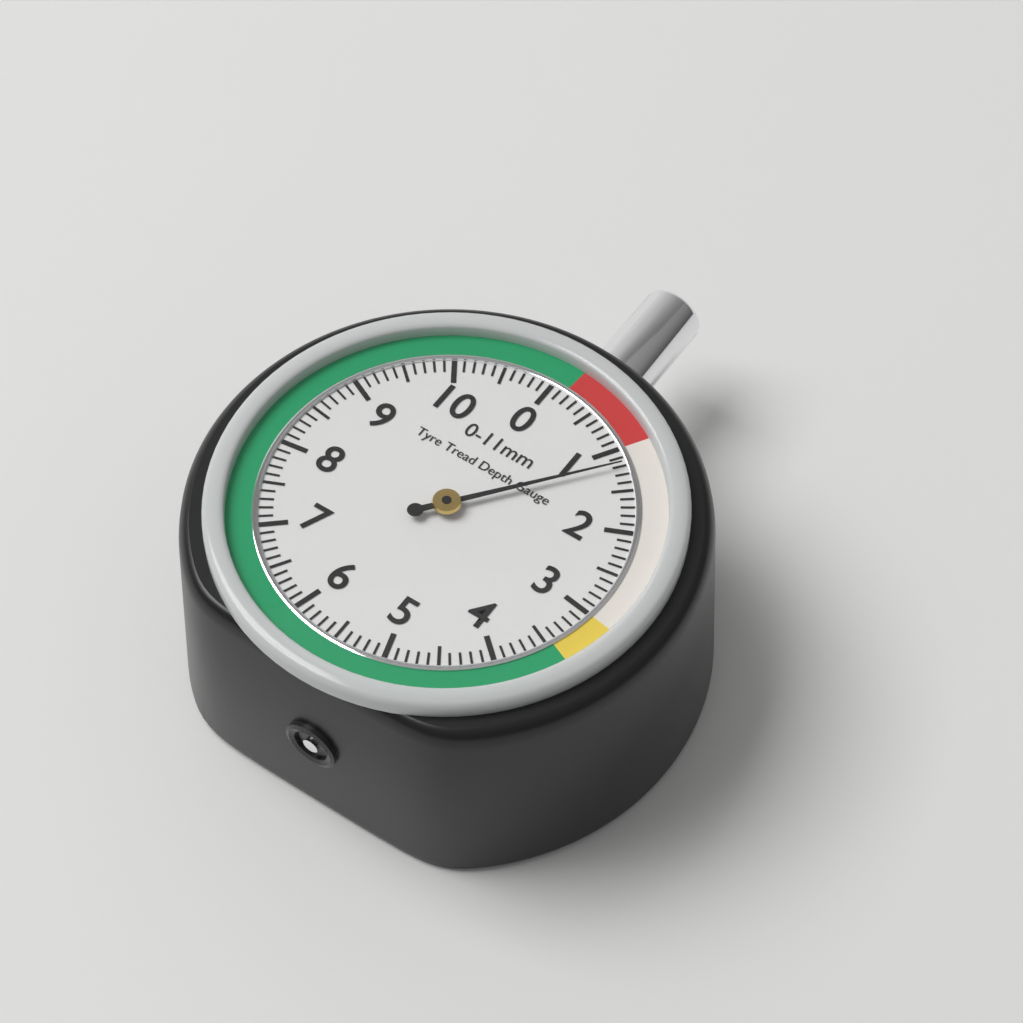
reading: 1.2 mm
